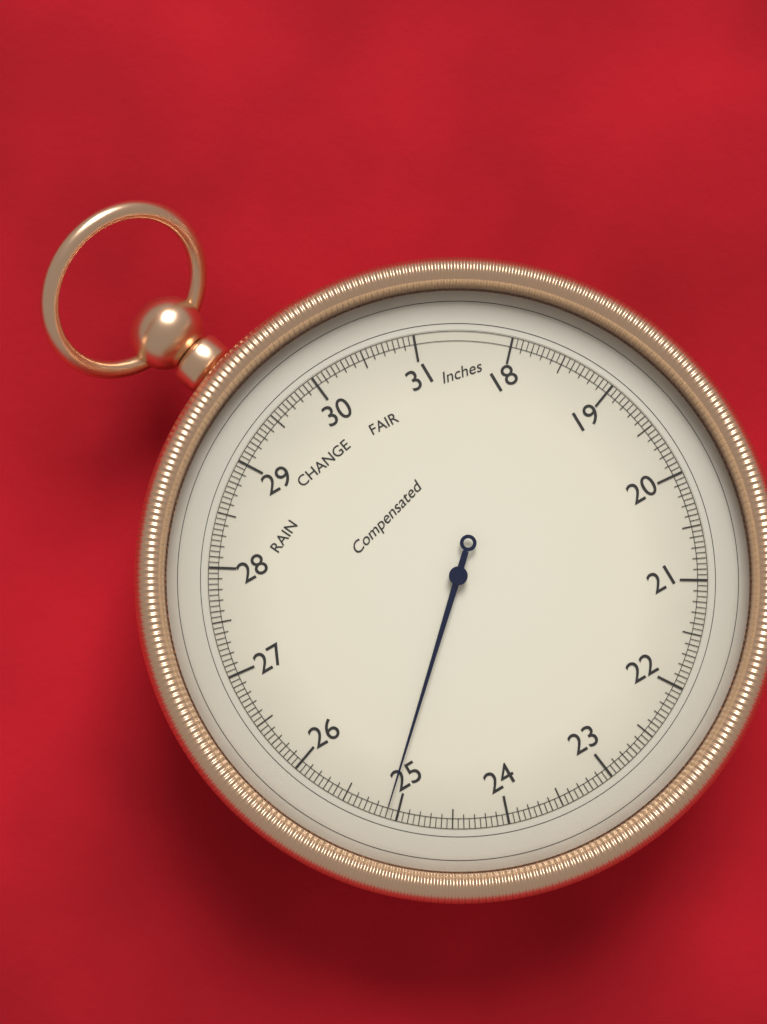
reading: 25.10 inHg
